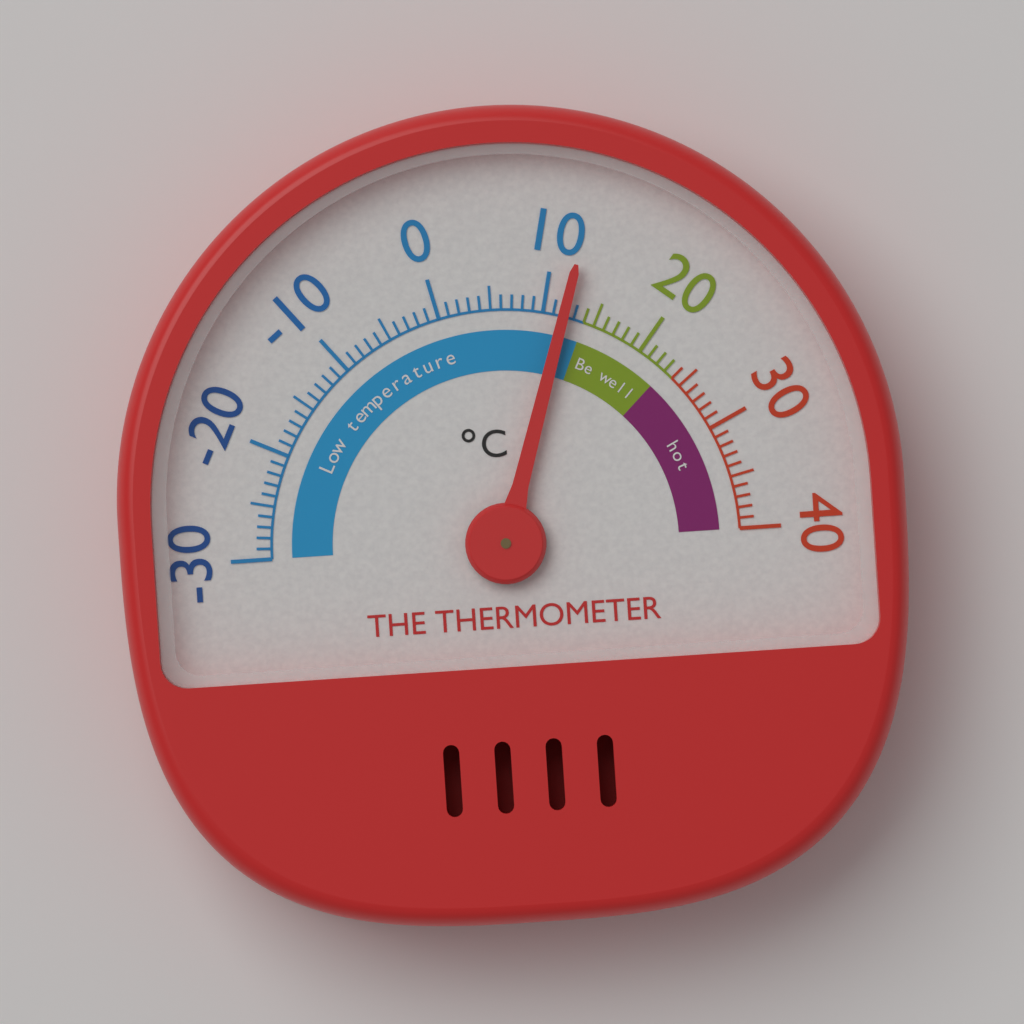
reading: 12 °C
